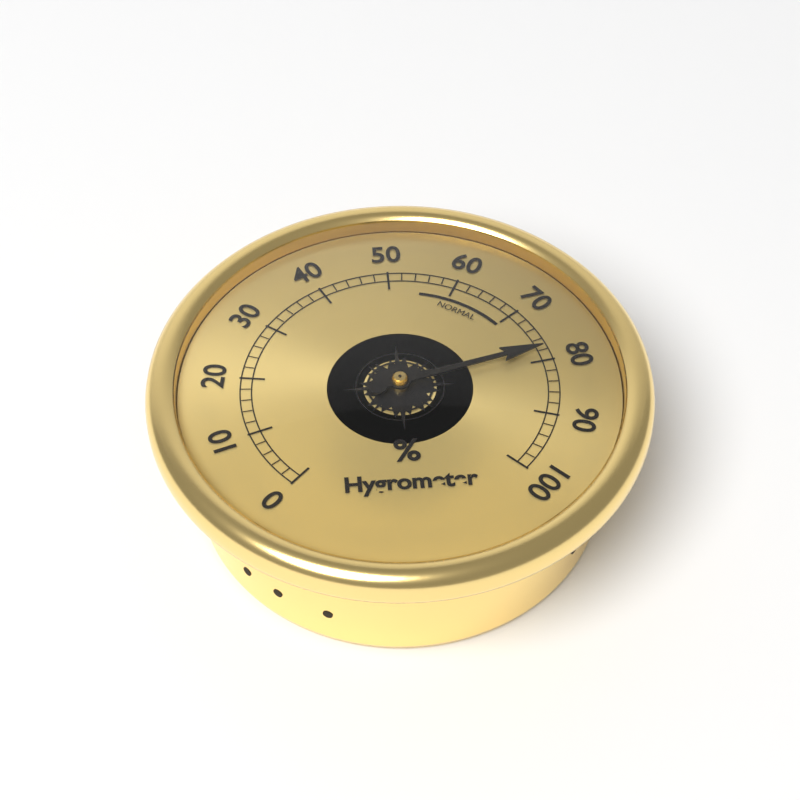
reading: 78 %
